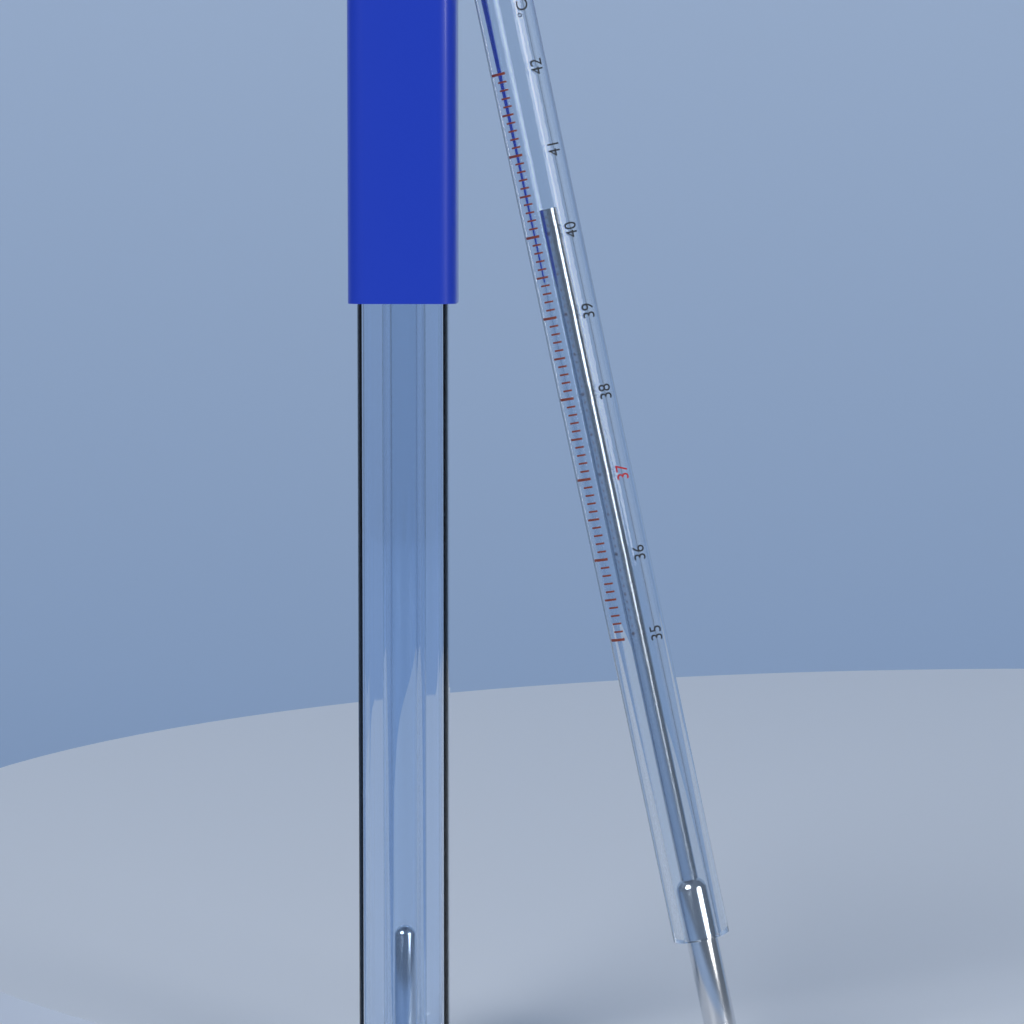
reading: 40.3 °C
